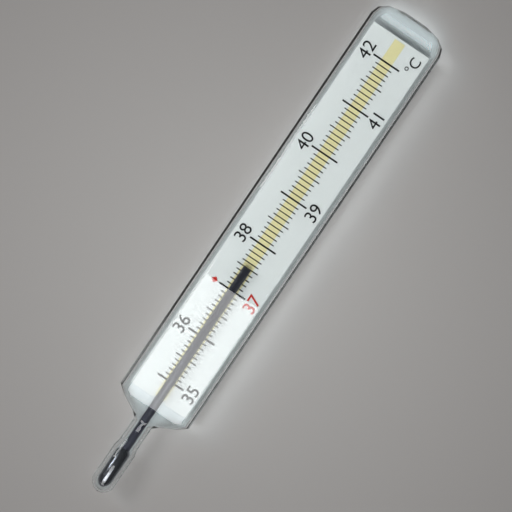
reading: 37.5 °C
